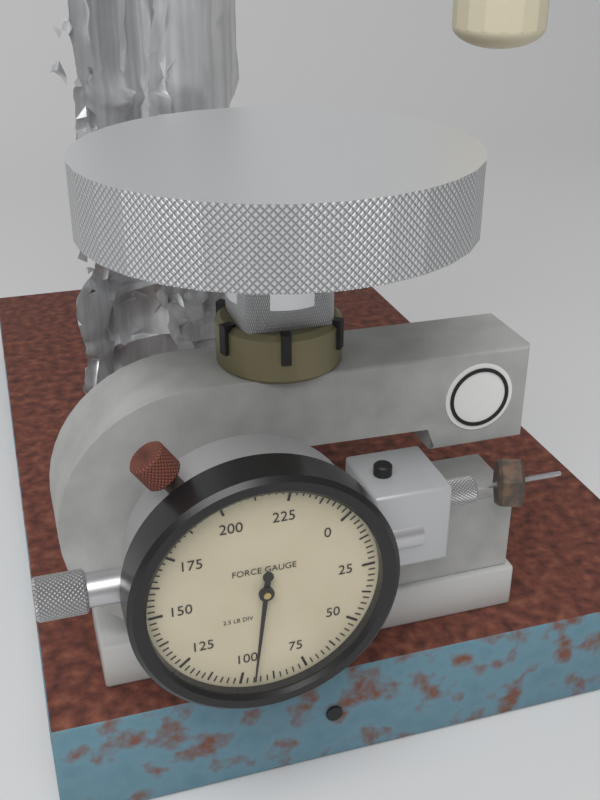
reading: 95.0 lb
